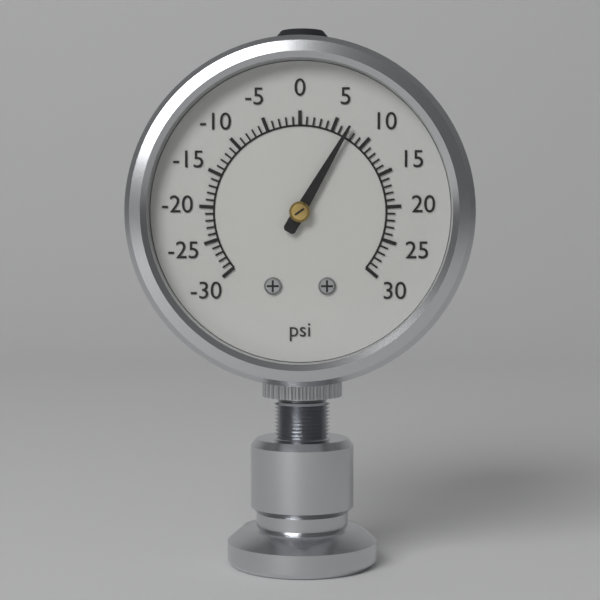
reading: 7 psi
